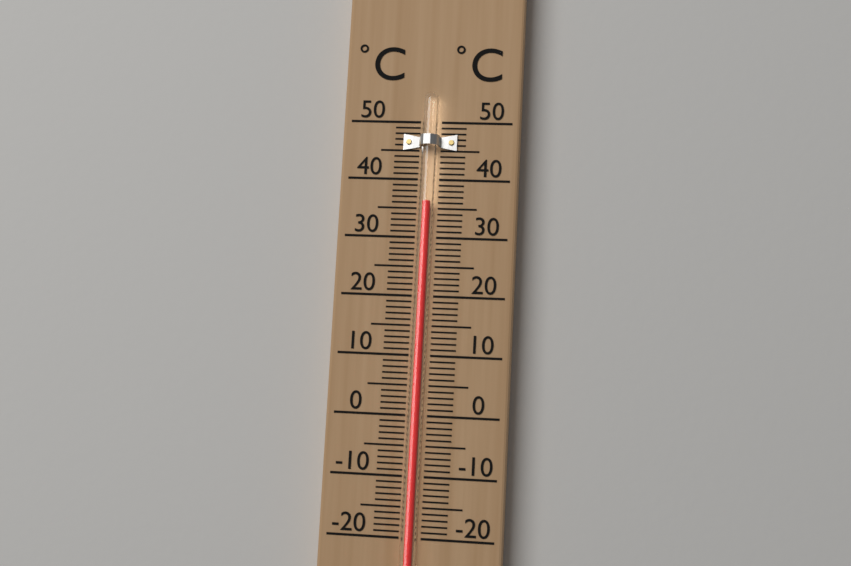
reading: 36 °C
